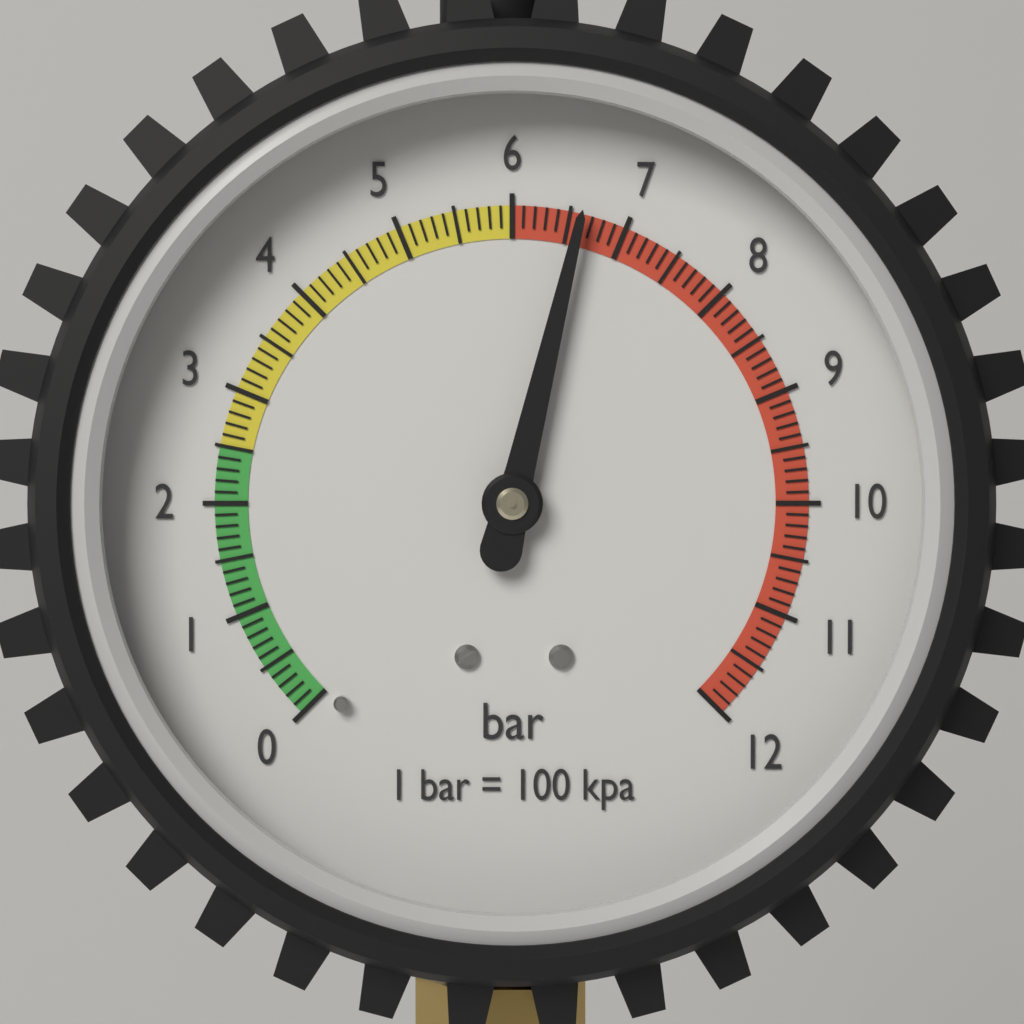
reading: 6.6 bar
